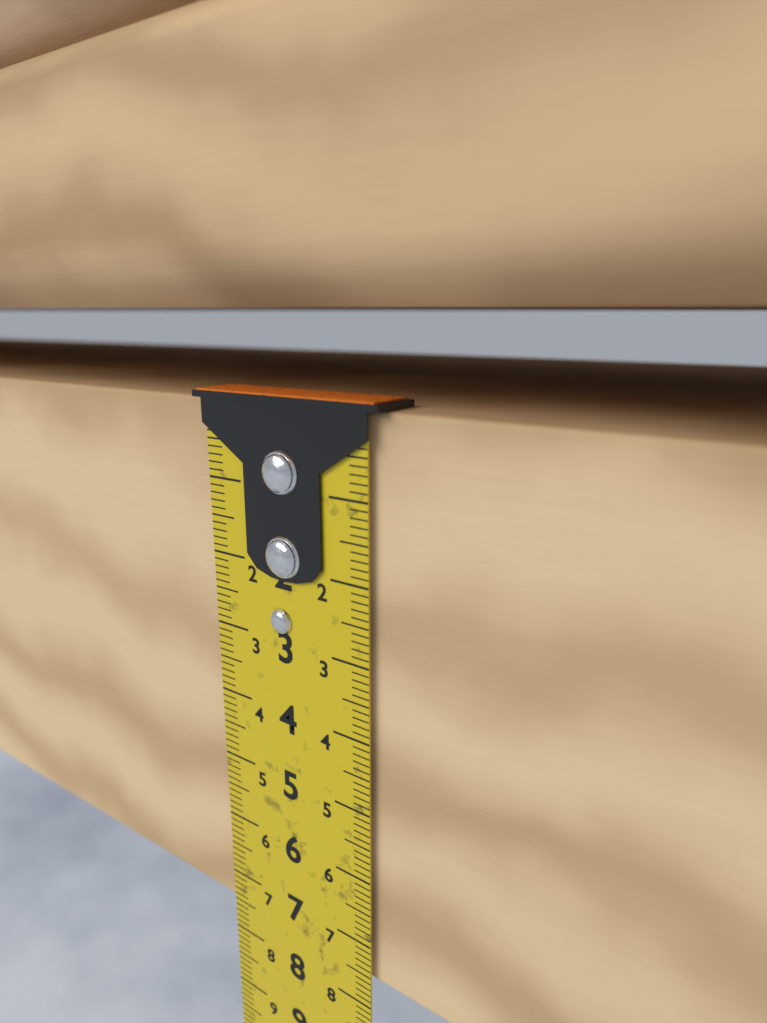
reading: 7.6 cm
